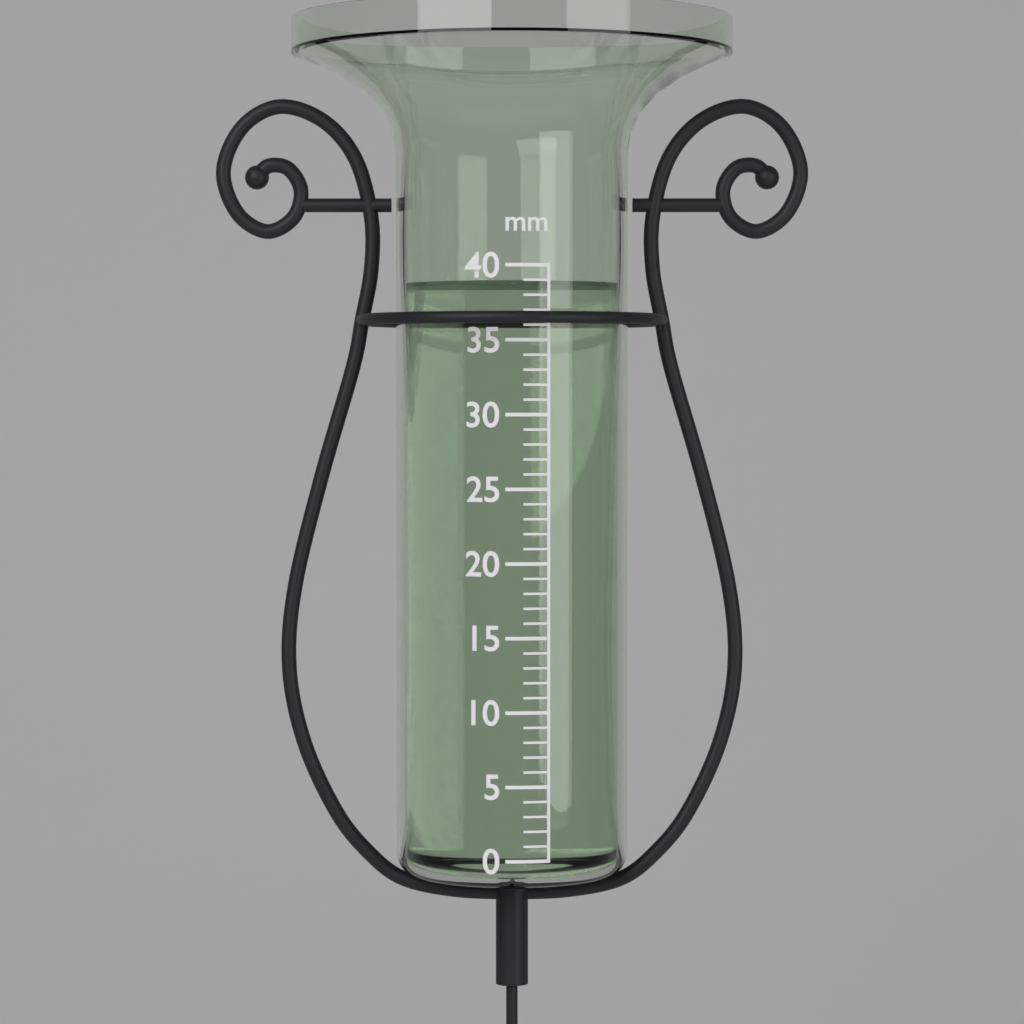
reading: 39 mm
